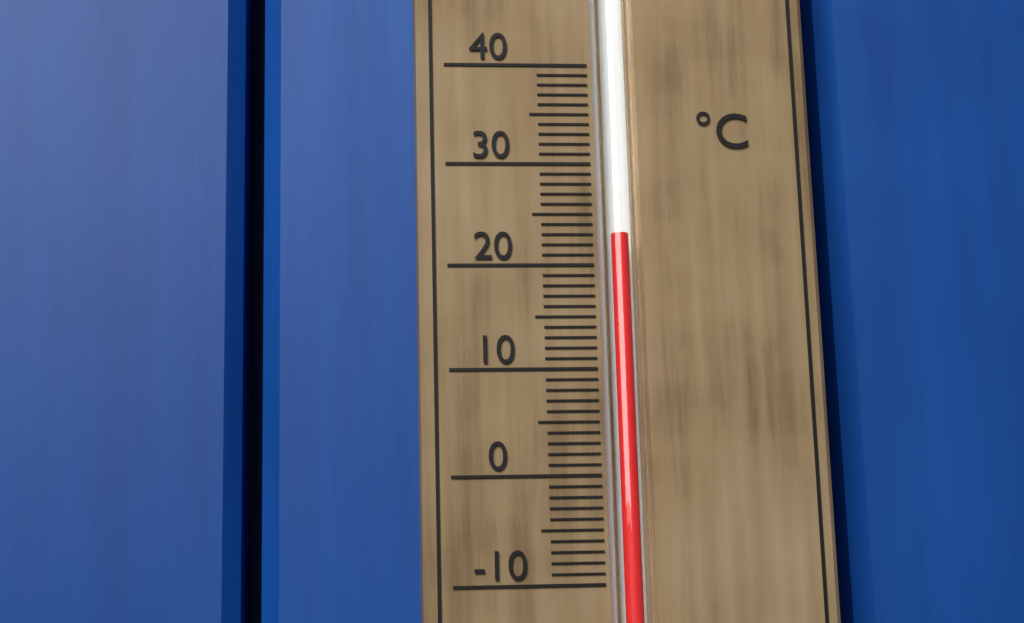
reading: 23 °C
